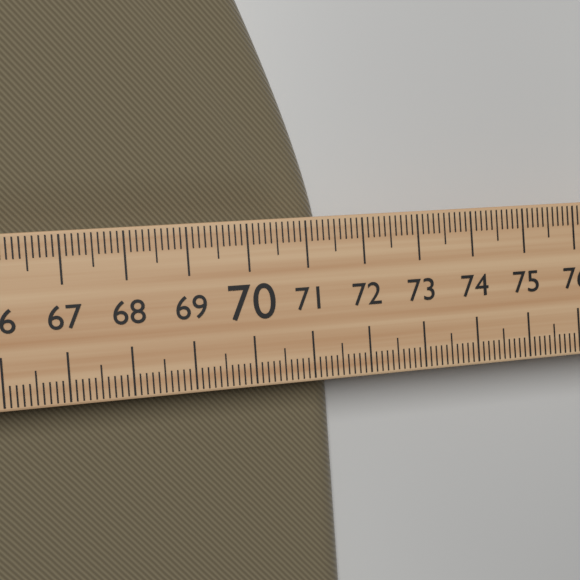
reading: 71.4 (no unit)
